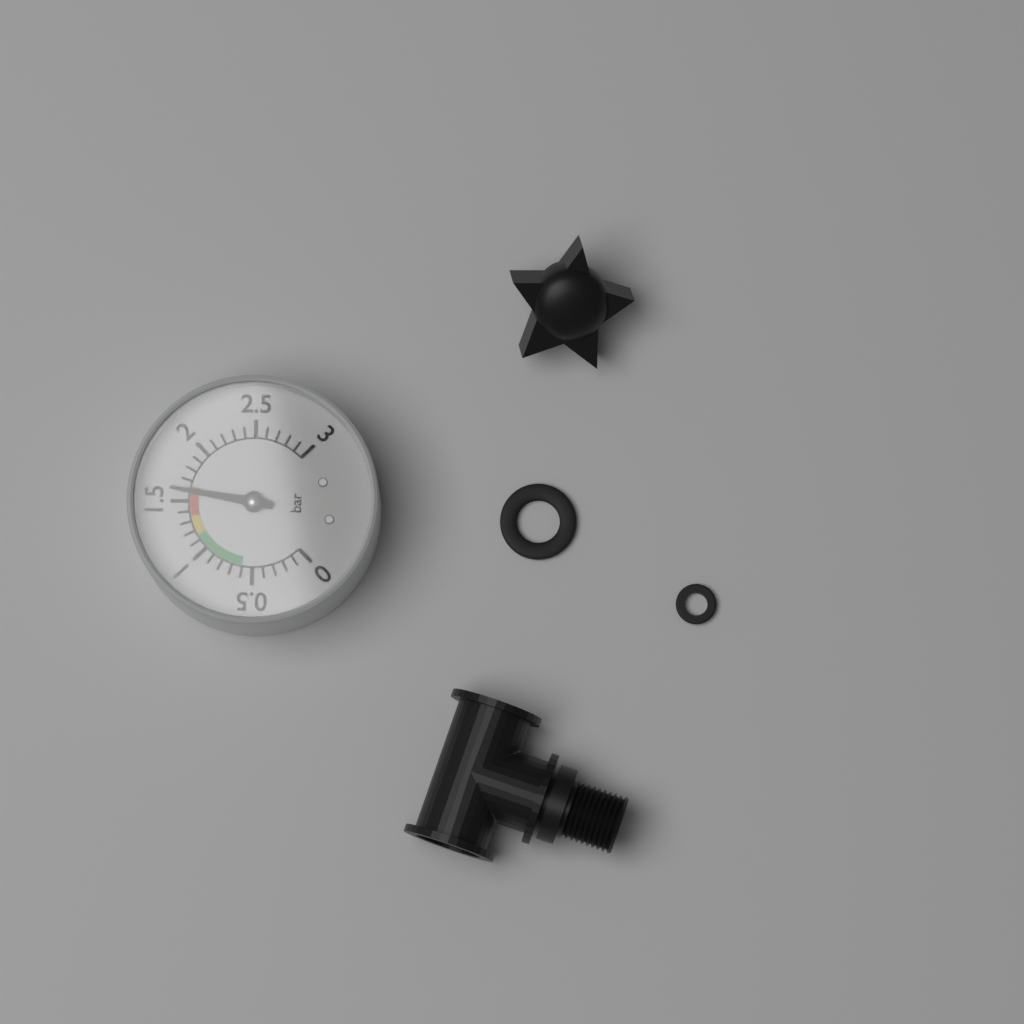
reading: 1.6 bar
